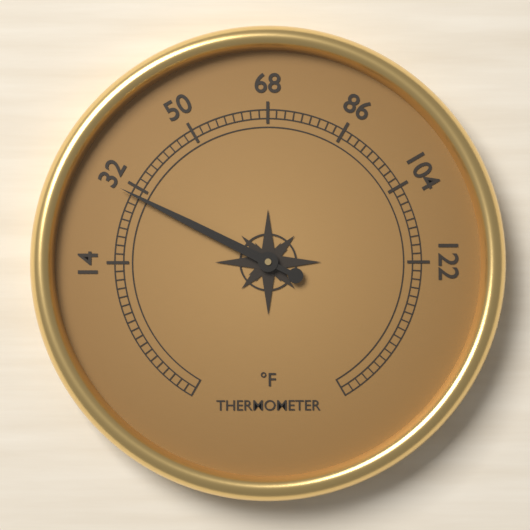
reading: 30 °F
